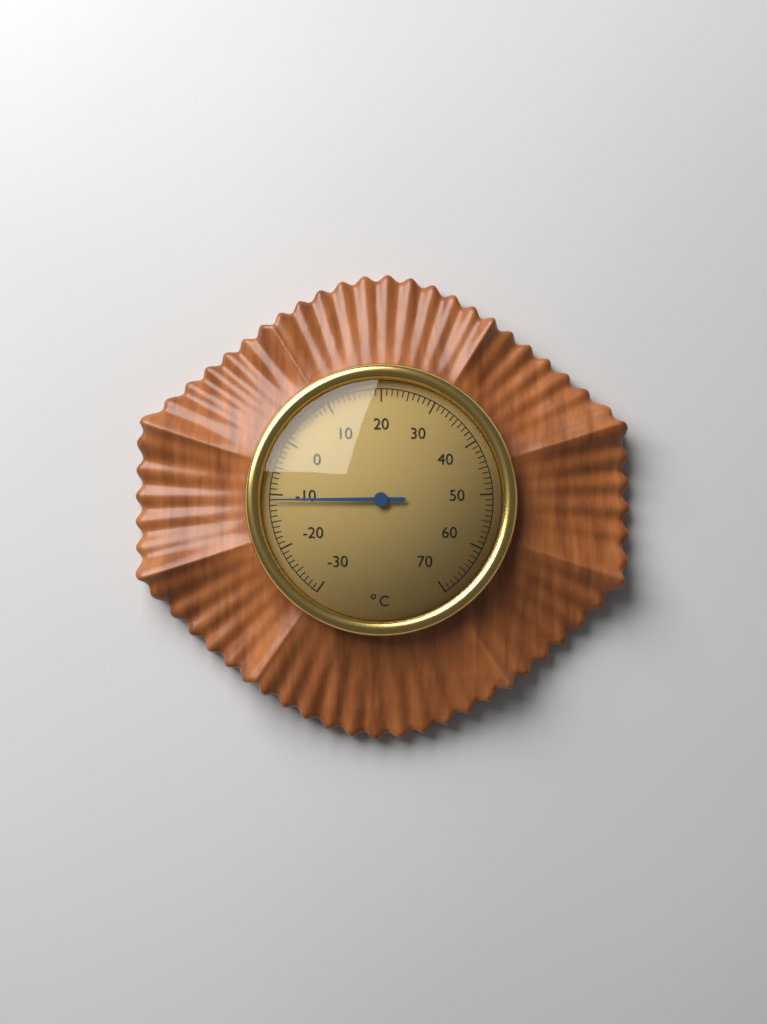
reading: -11 °C
